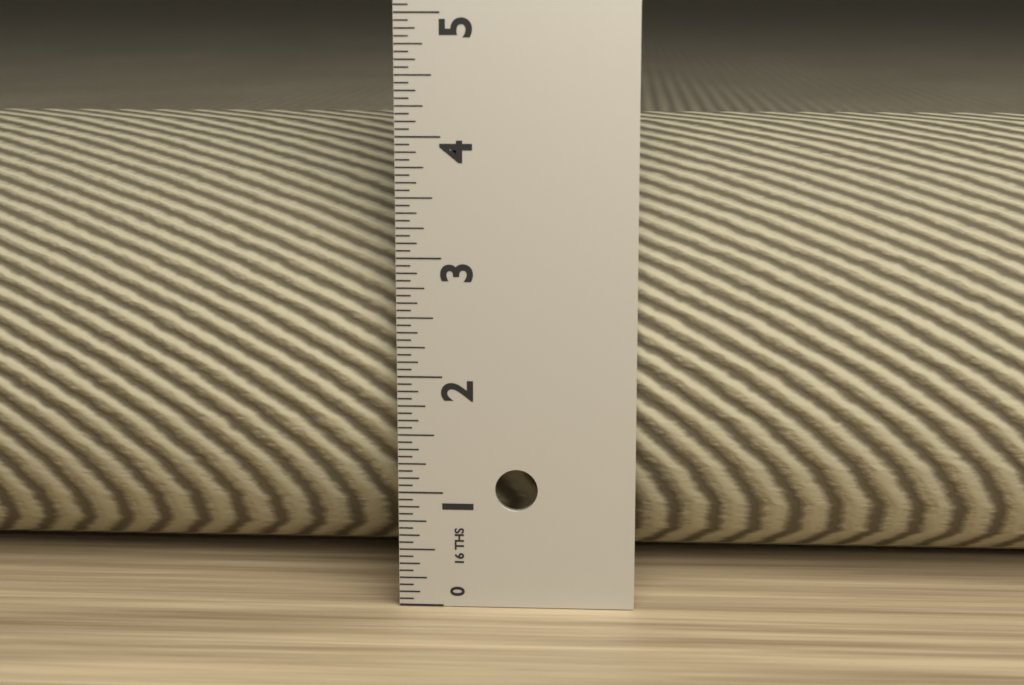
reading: 4.0625 in
